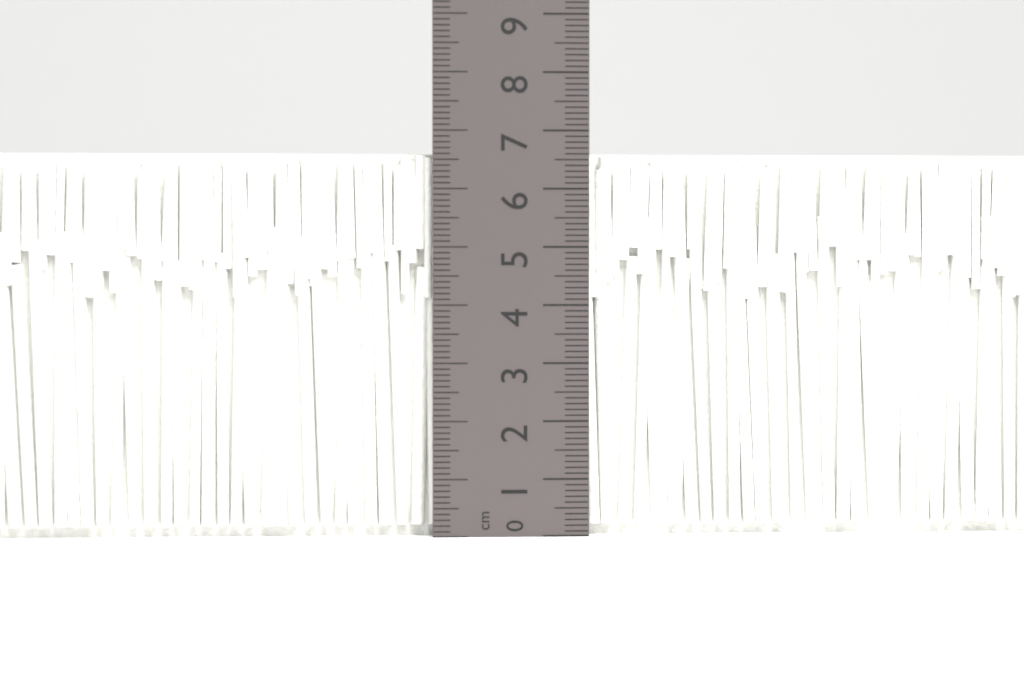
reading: 6.6 cm
